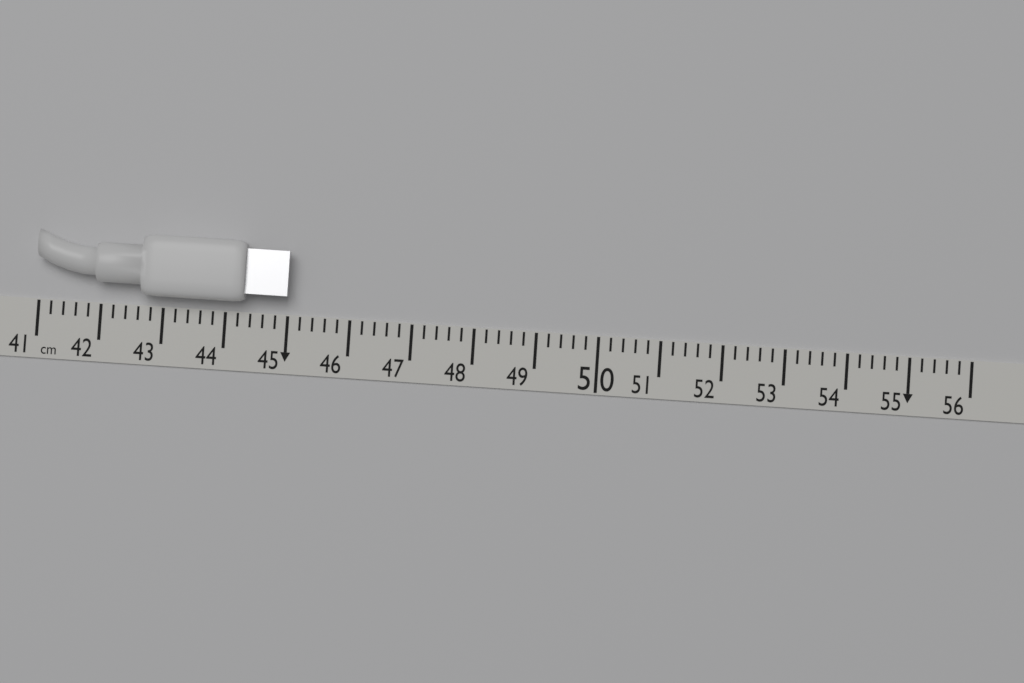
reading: 45.0 cm
